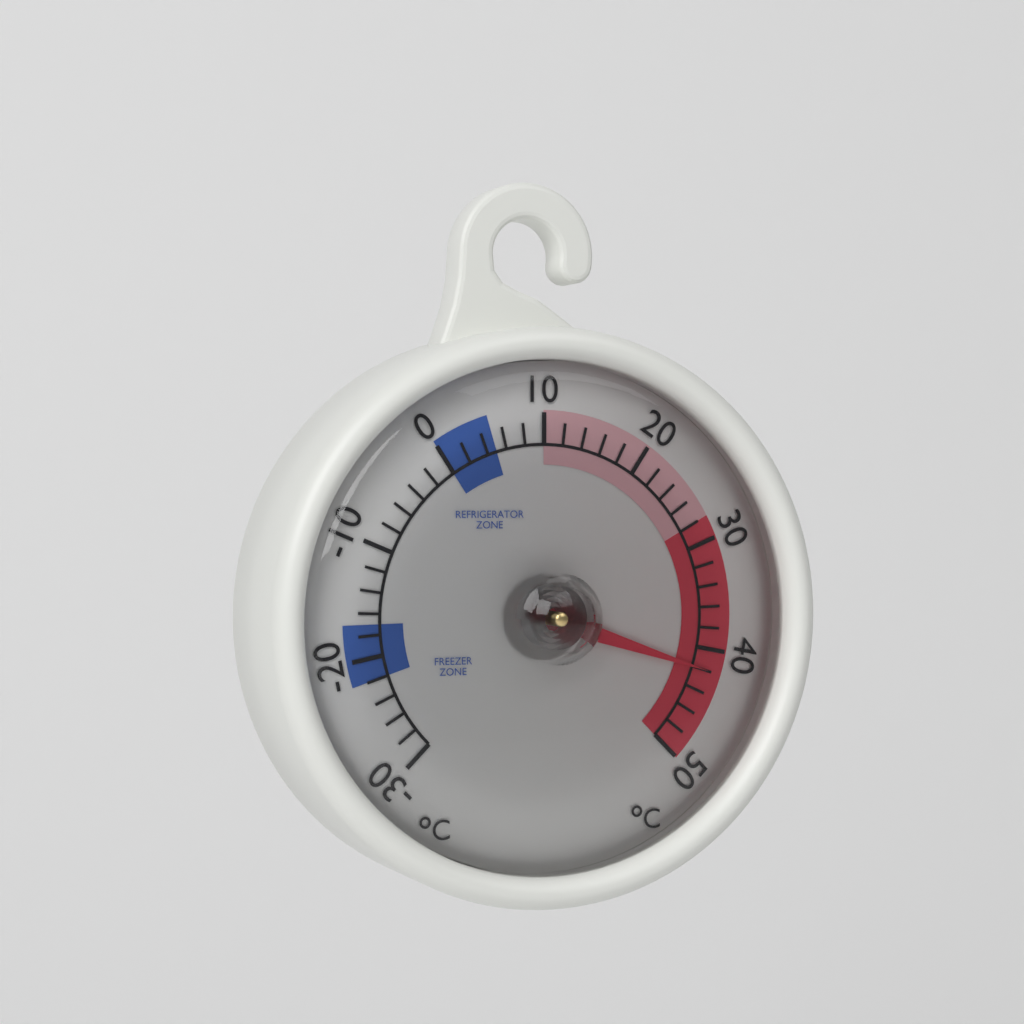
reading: 42 °C
